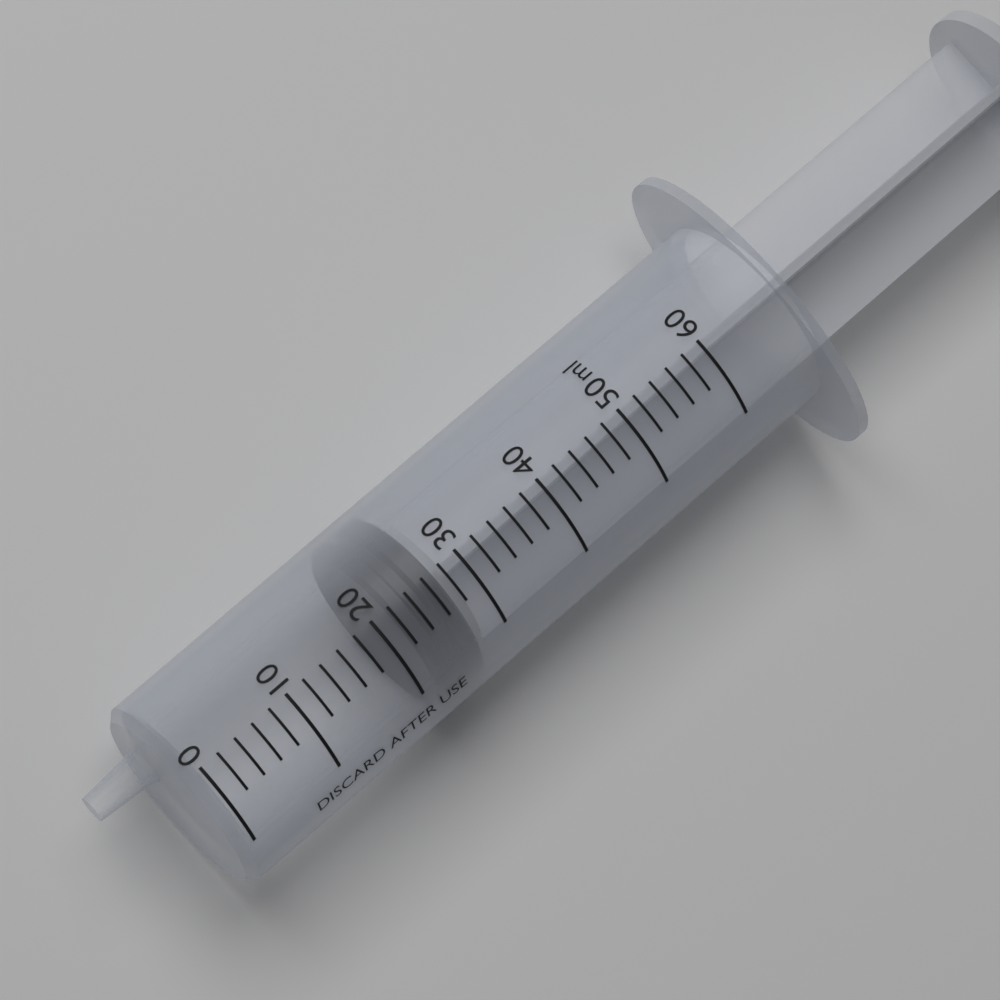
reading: 22 ml
